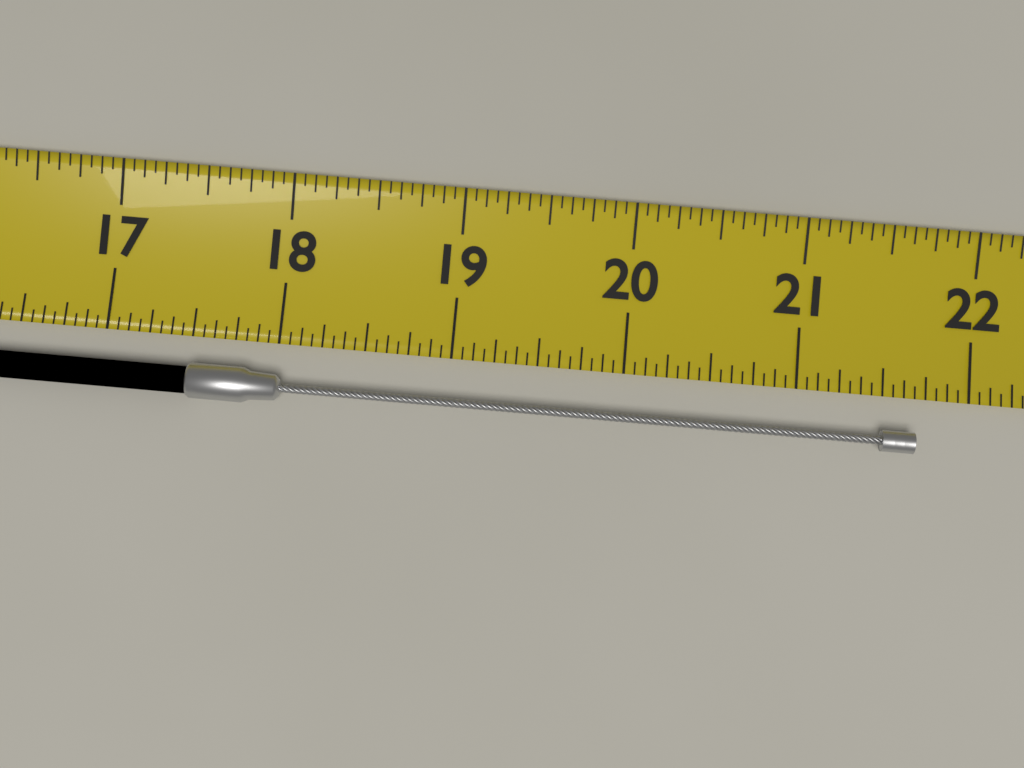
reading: 21.6875 (no unit)
